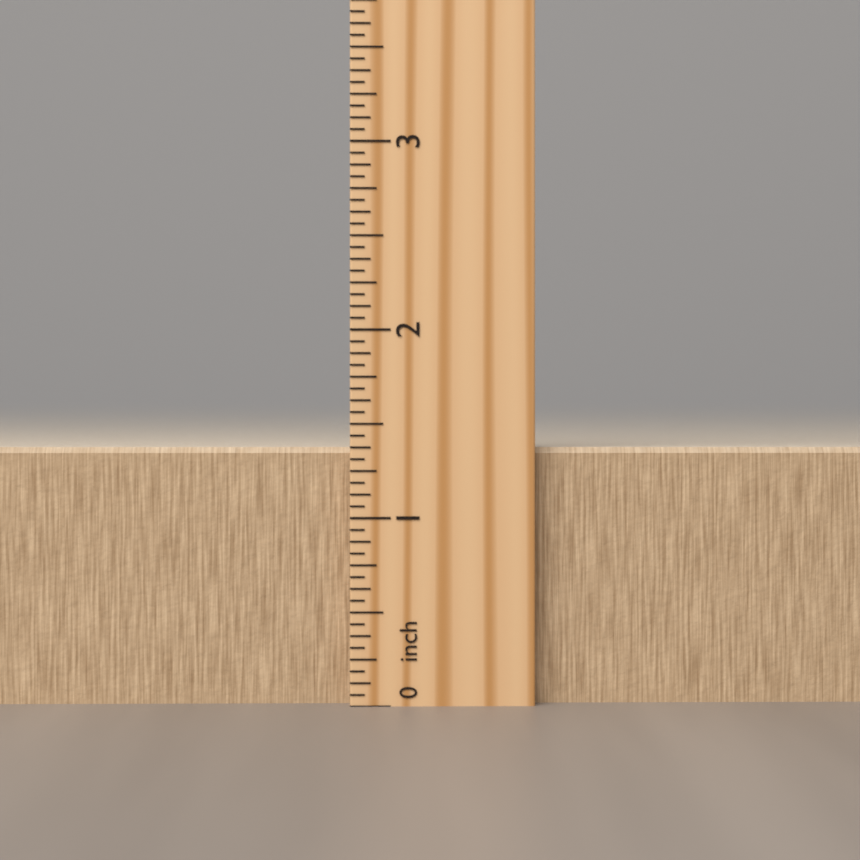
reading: 1.3750 inch
